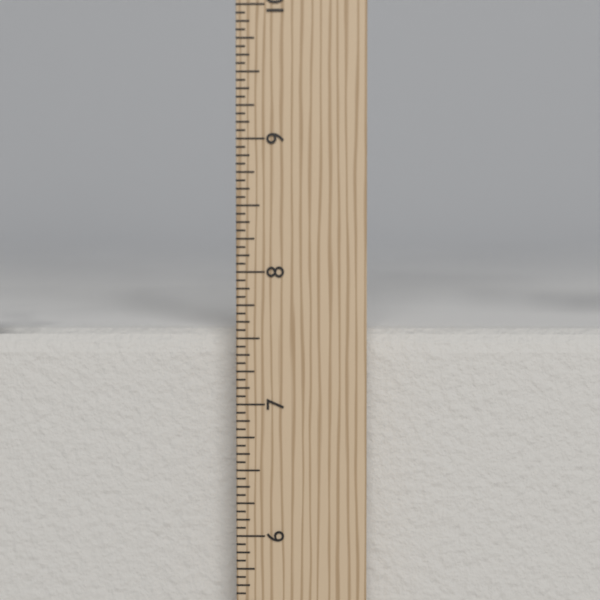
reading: 7.5625 in
